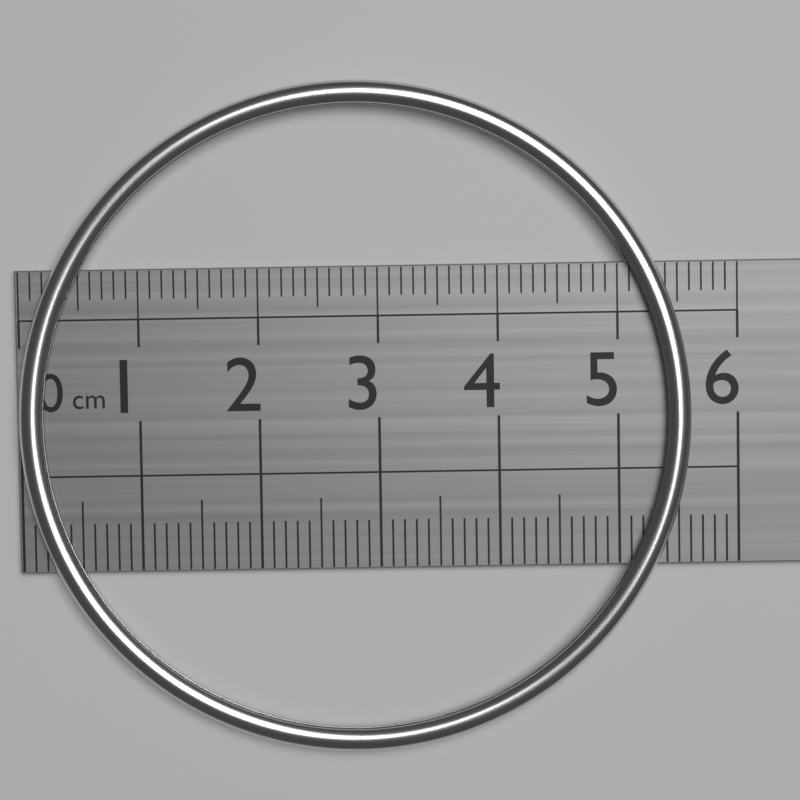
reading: 5.6 cm
